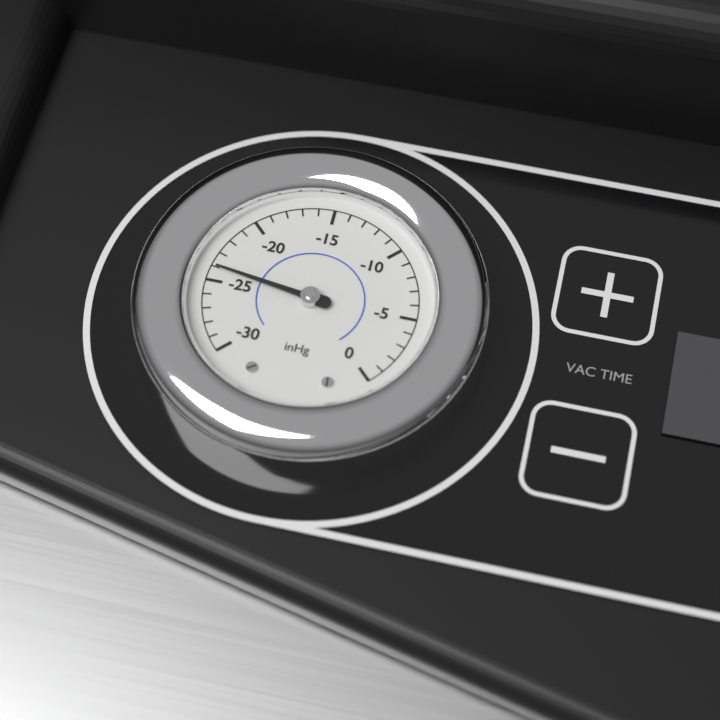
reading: -24 inHg
